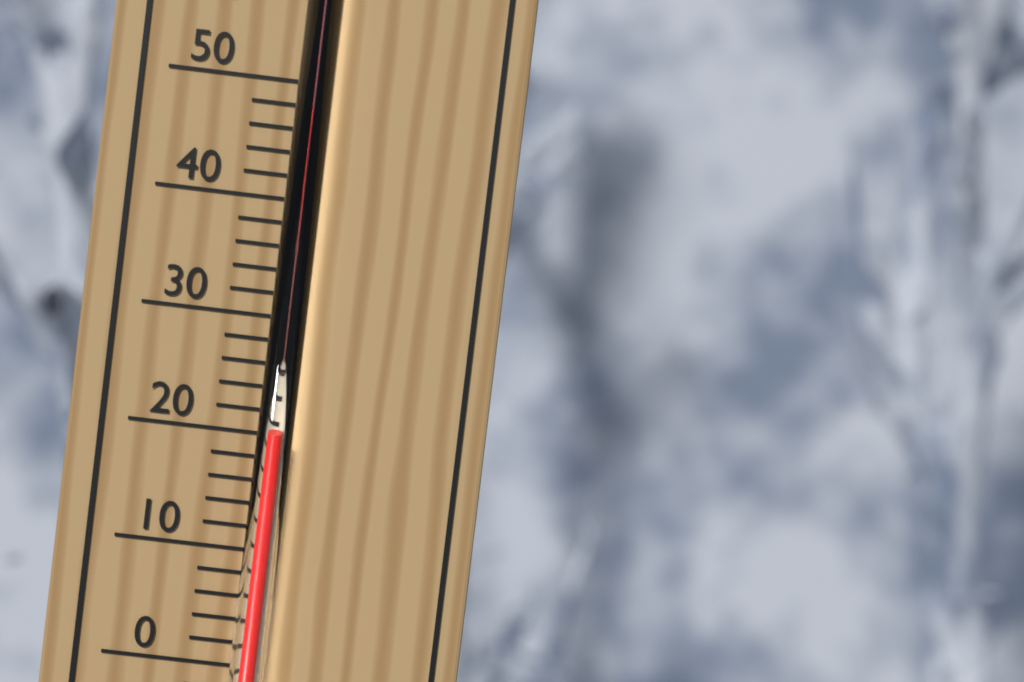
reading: 20 °C
